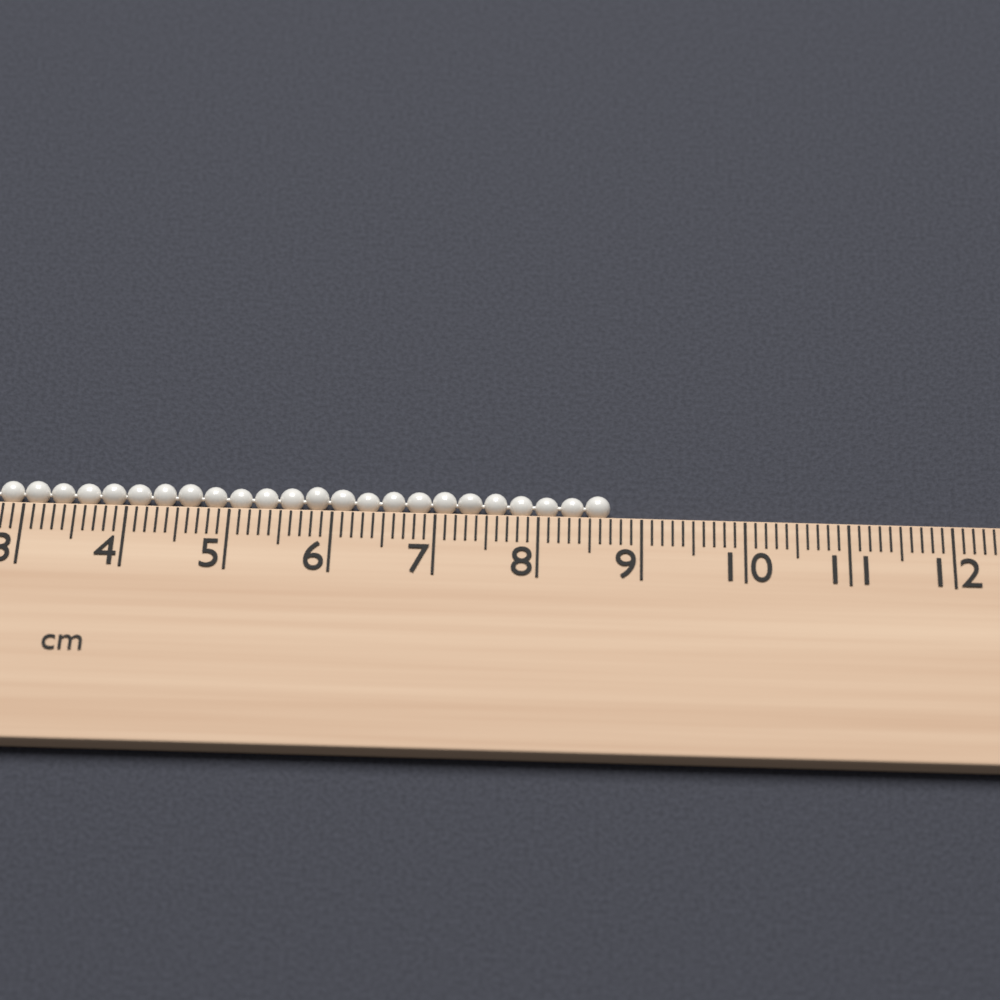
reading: 8.7 cm
